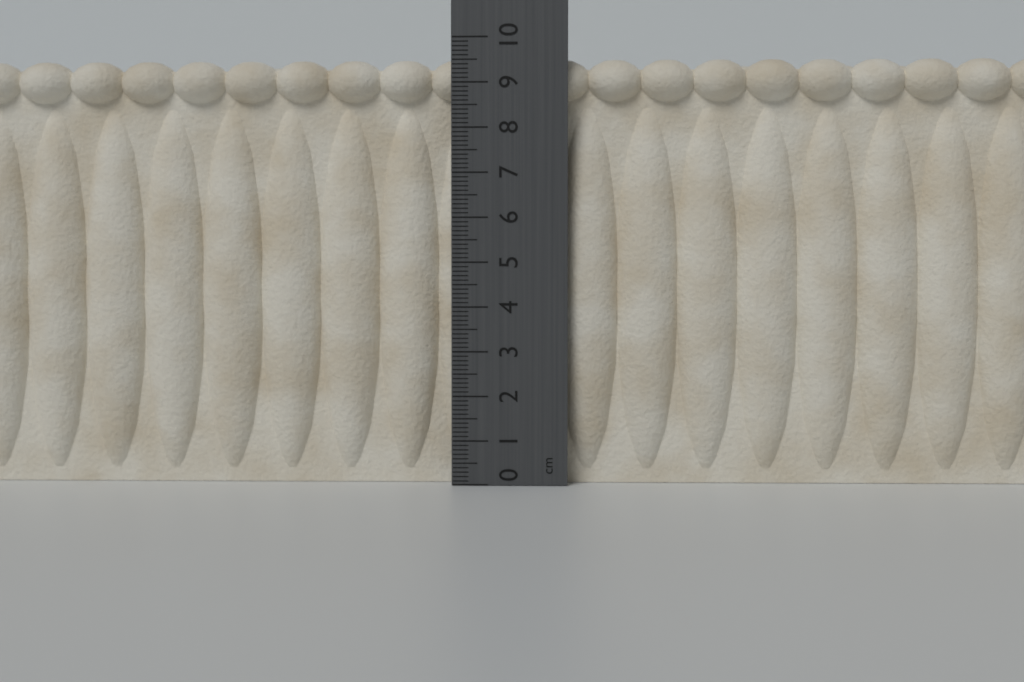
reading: 9.6 cm
